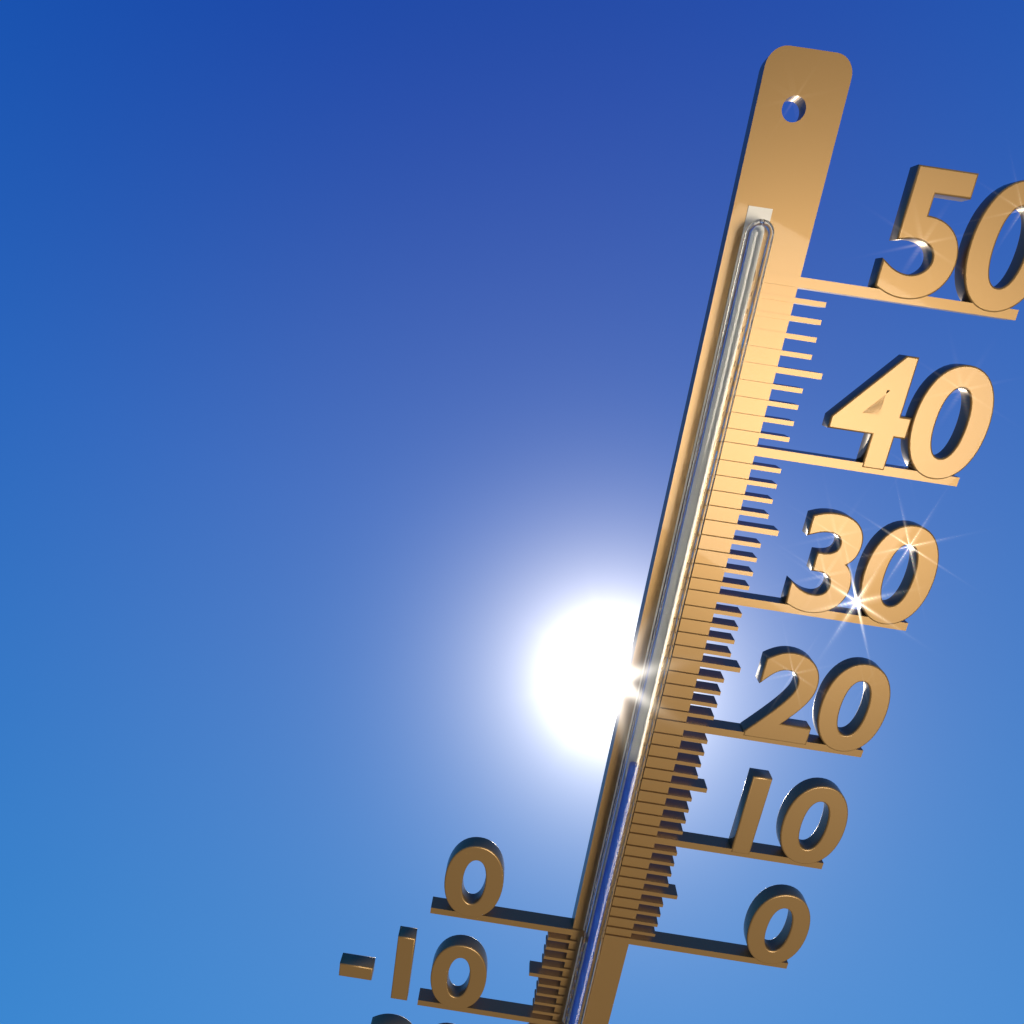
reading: 17 °C
